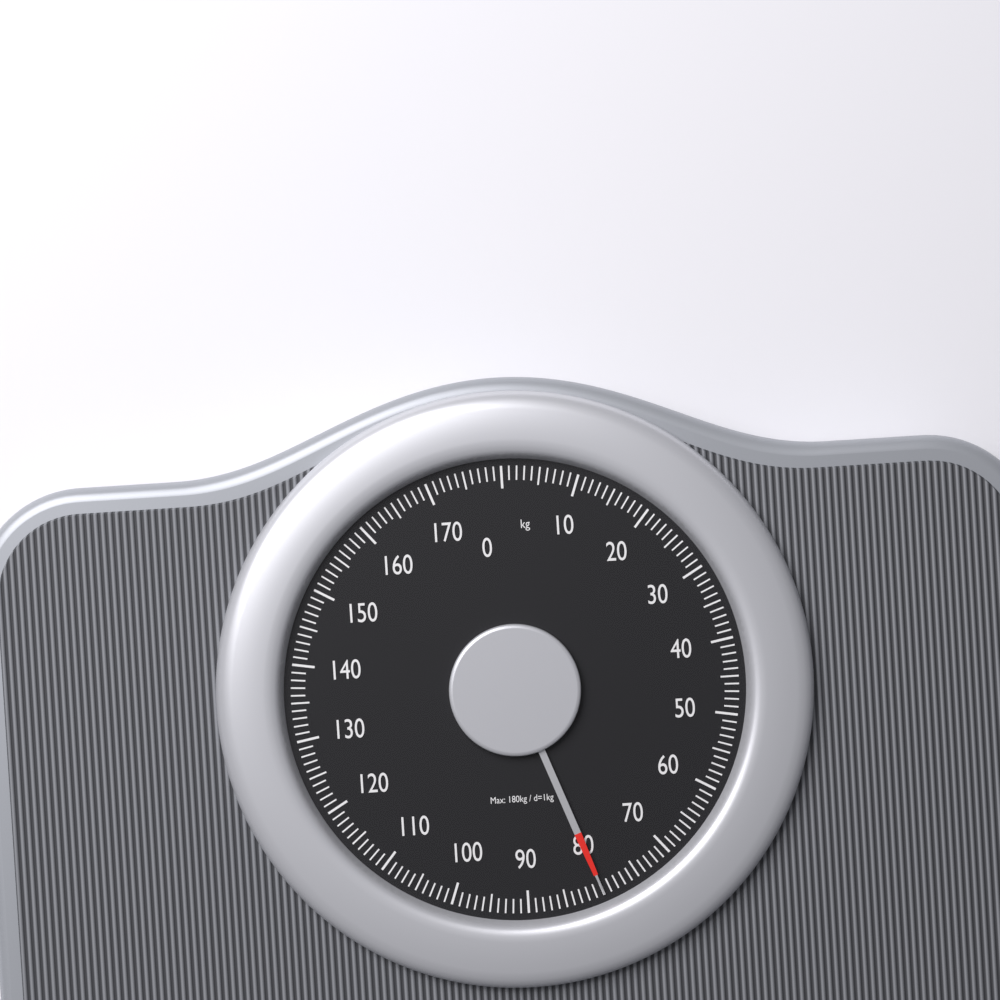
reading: 80 kg
